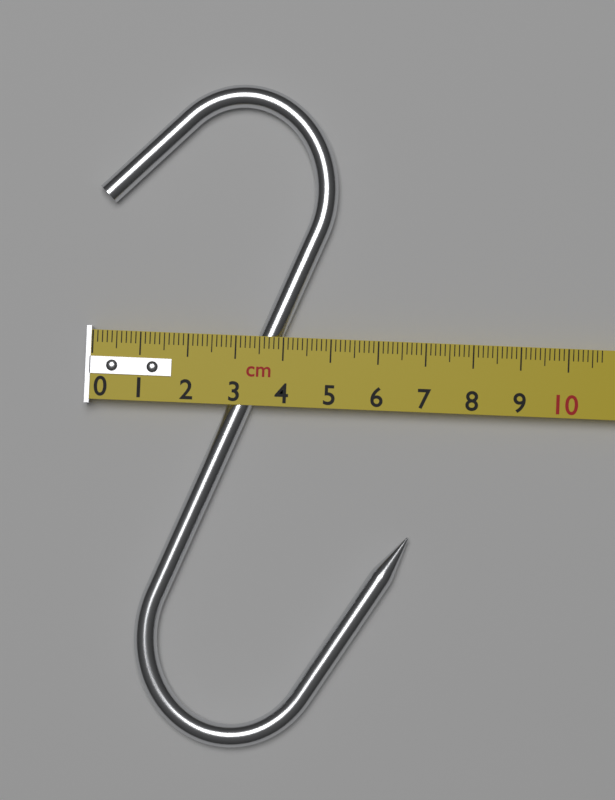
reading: 6.8 cm
